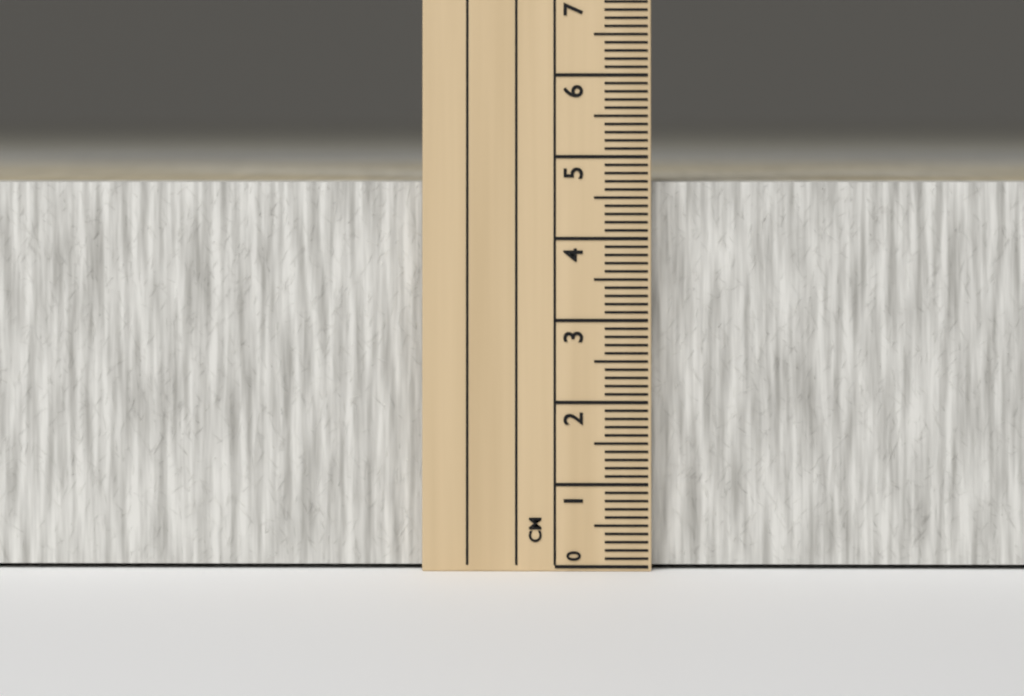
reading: 4.7 cm
